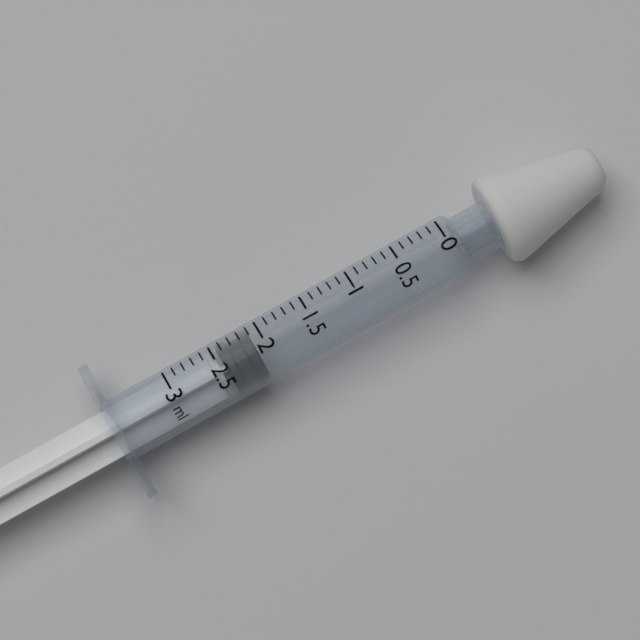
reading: 2.1 ml
